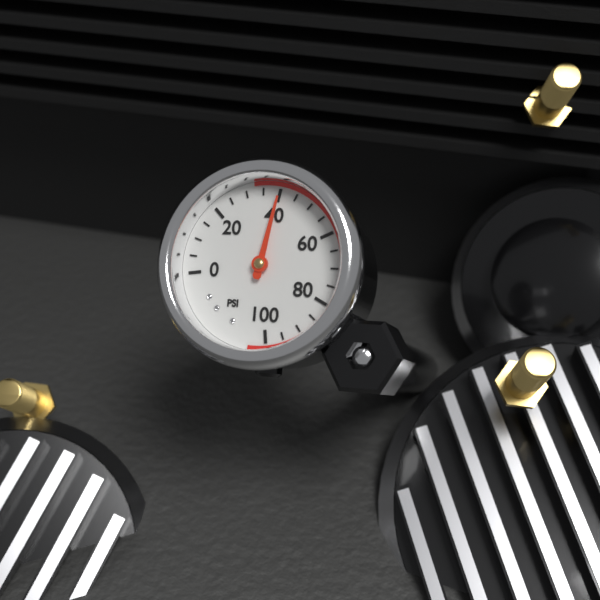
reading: 40 psi
